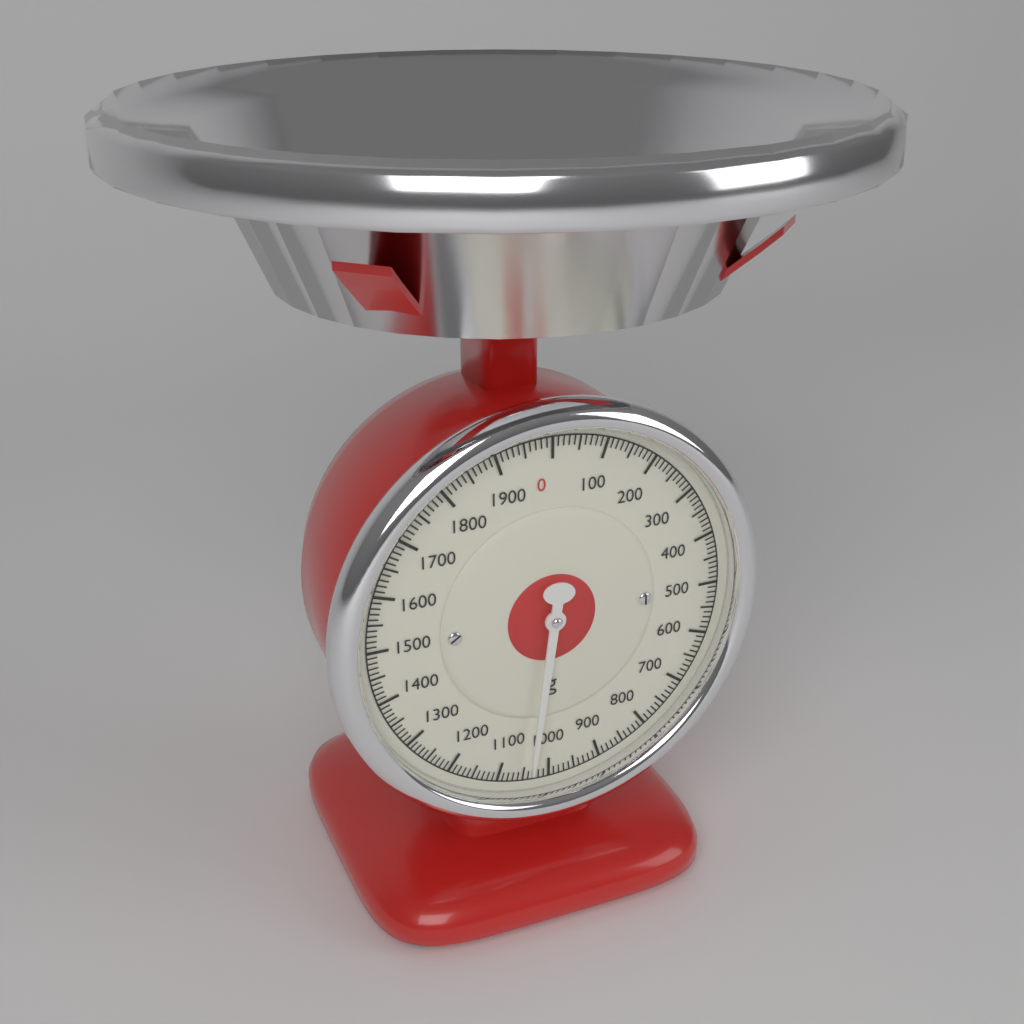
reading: 1040 g
